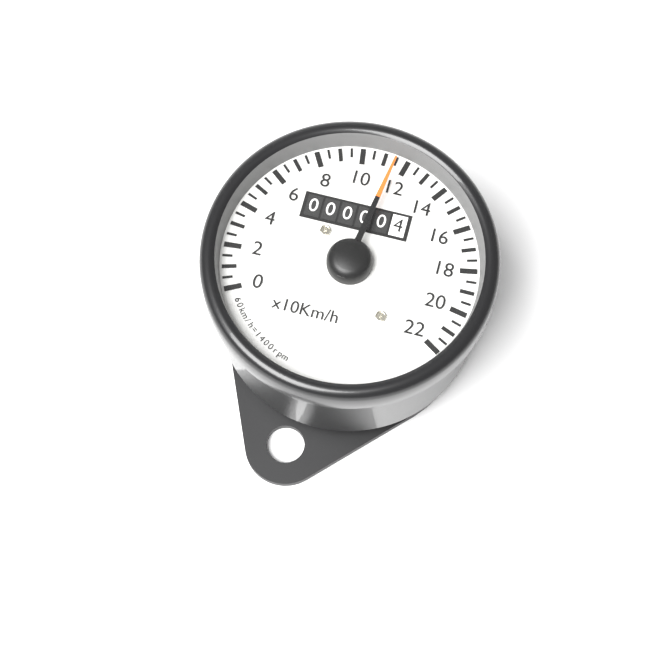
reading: 11.5 x10 km/h
